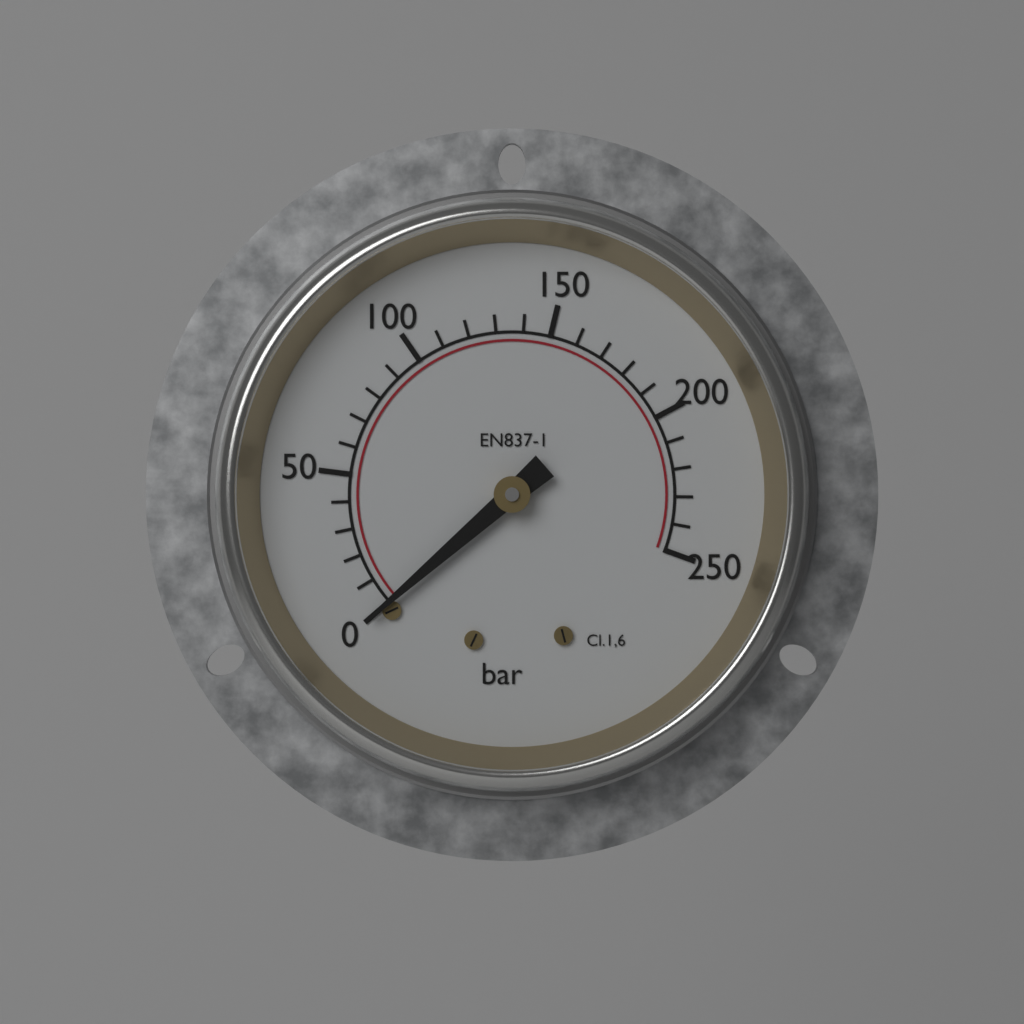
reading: 0 bar
